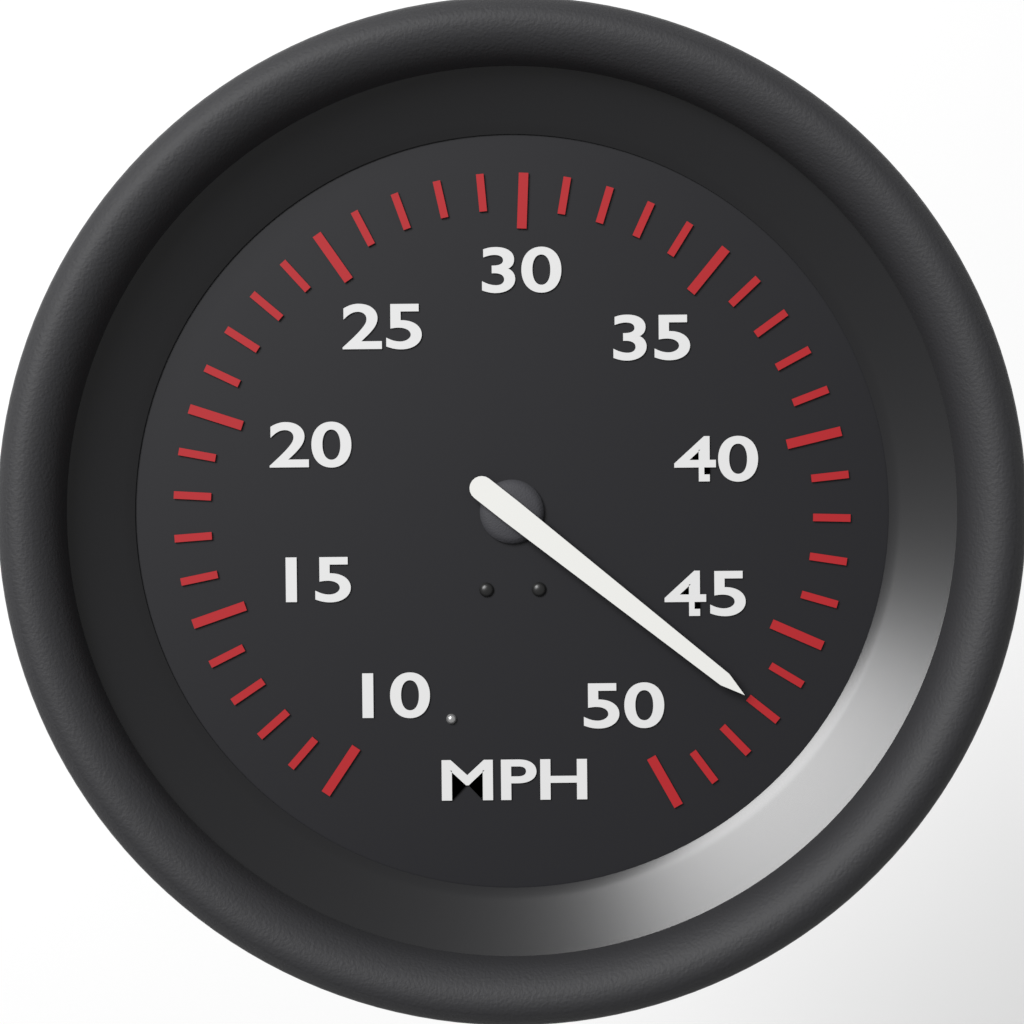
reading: 47 MPH
